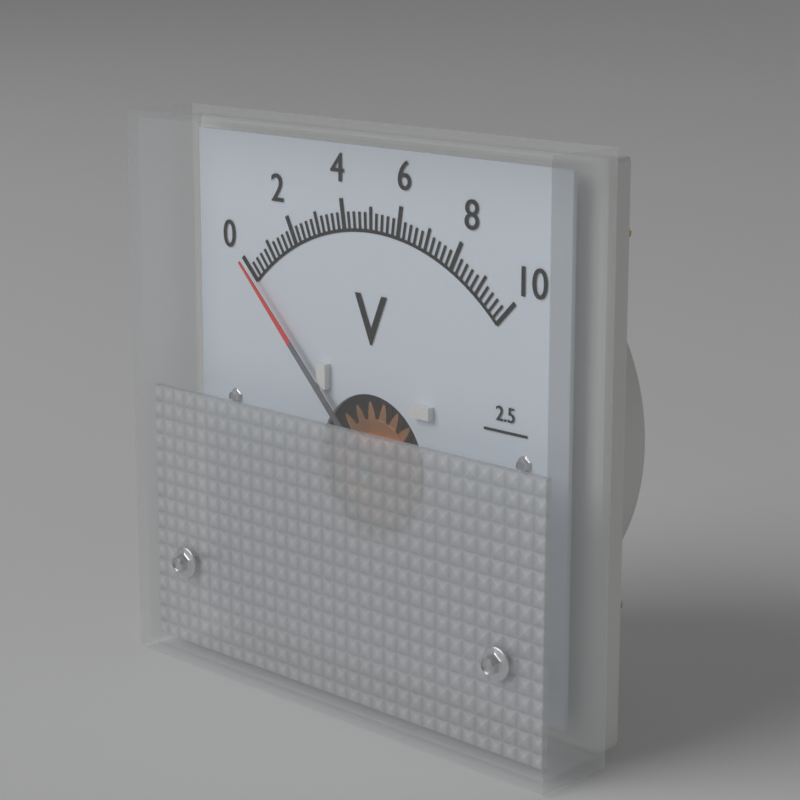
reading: 0.0 V
